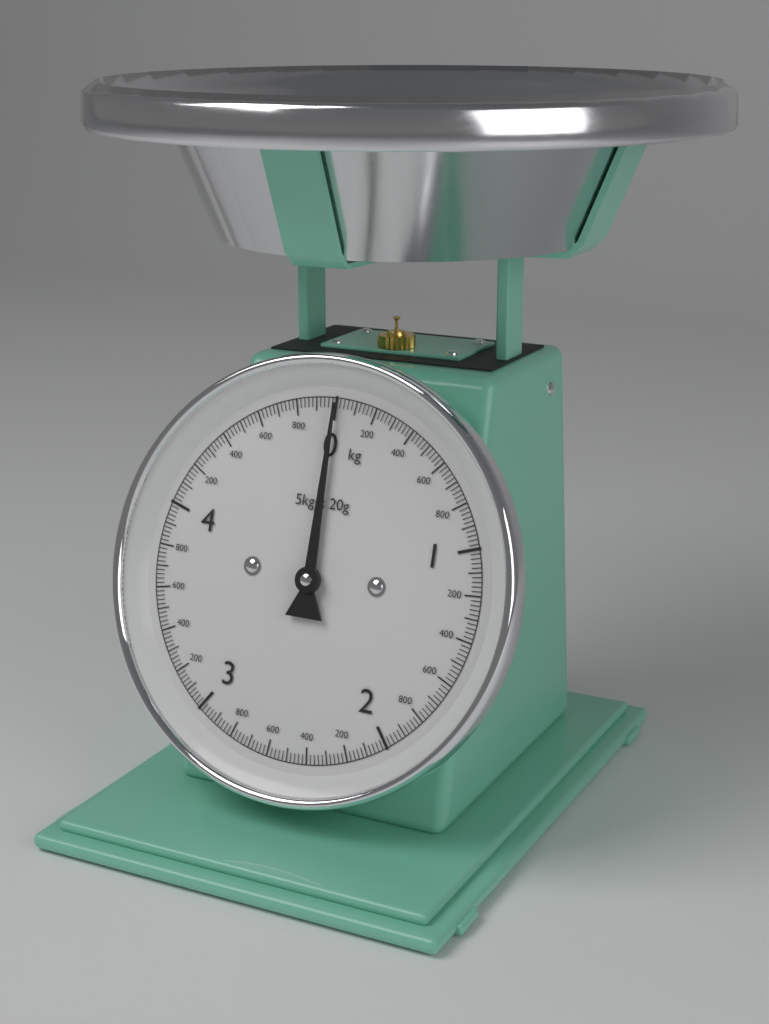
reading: 0.00 kg
